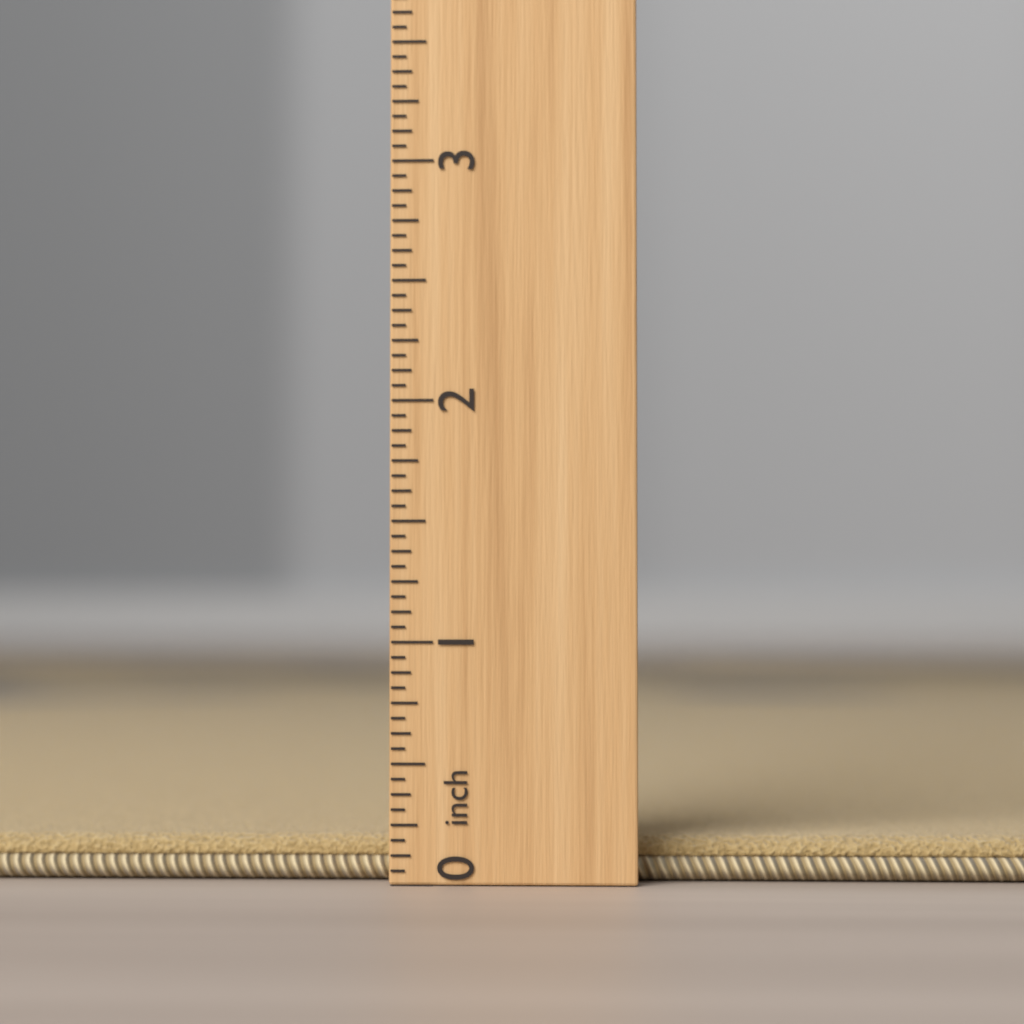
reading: 0.1875 inch
